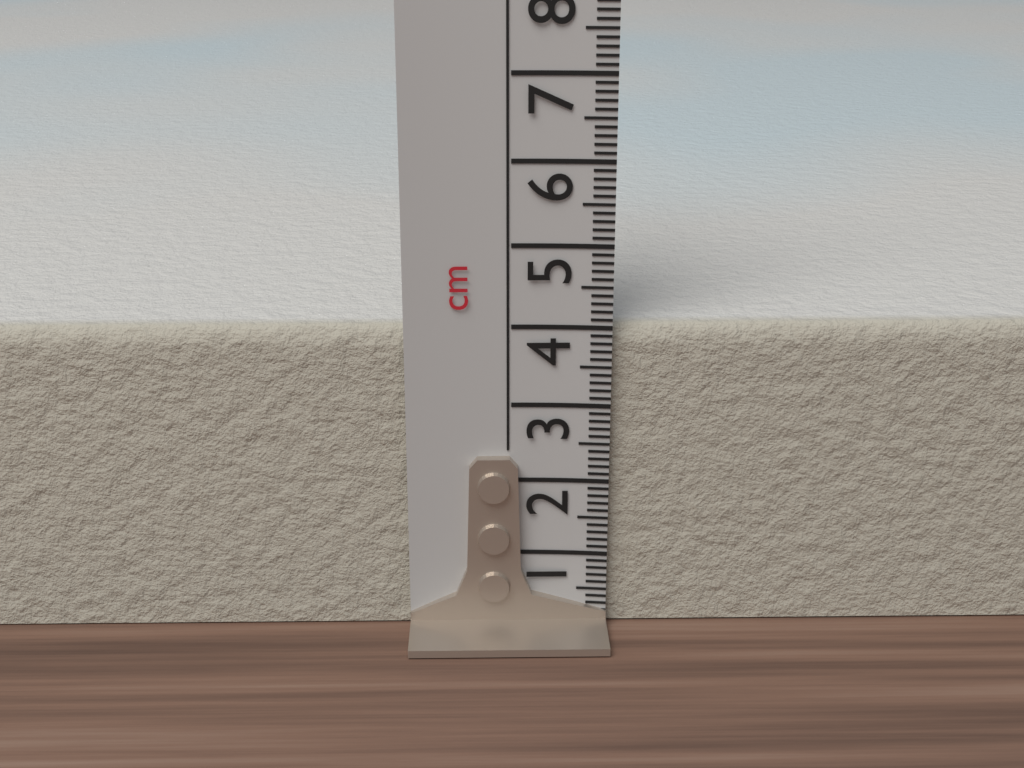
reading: 4.0 cm
